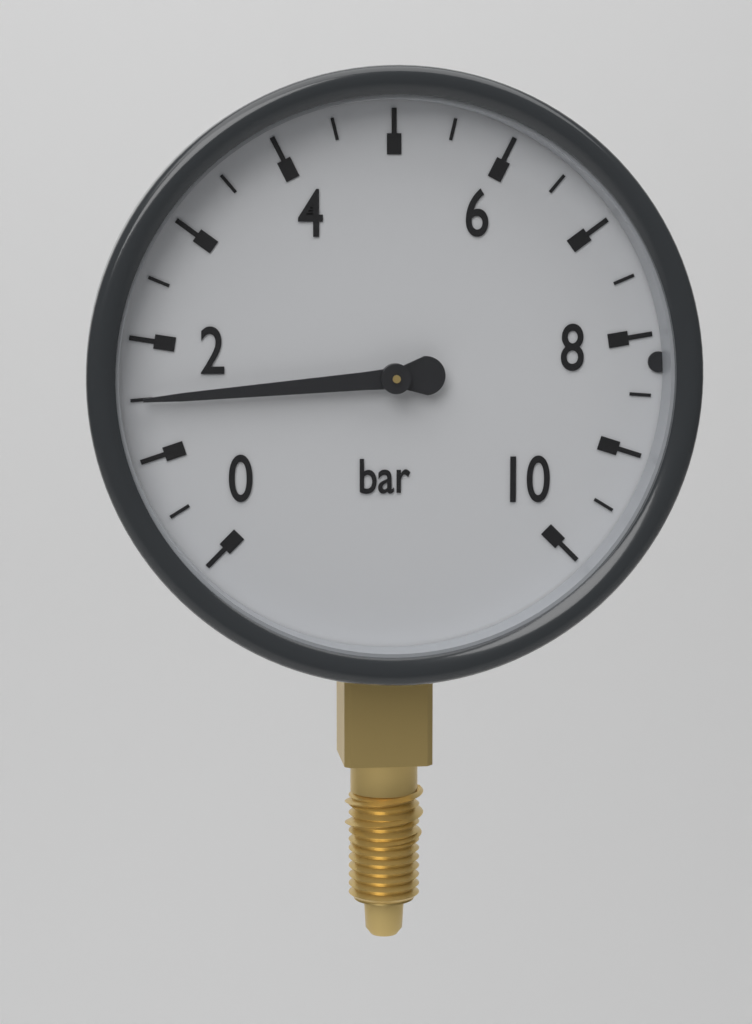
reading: 1.5 bar
